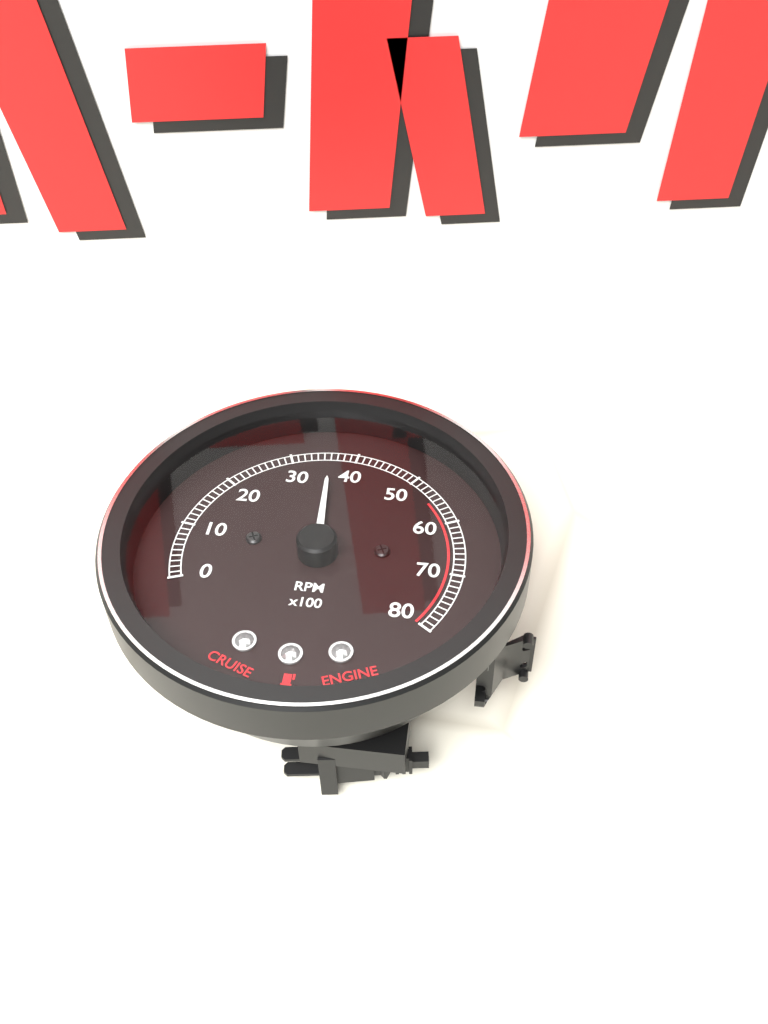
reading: 3600 RPM
